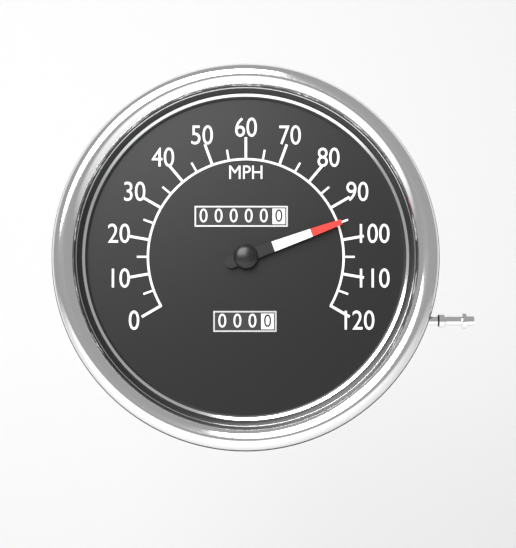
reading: 95 MPH
